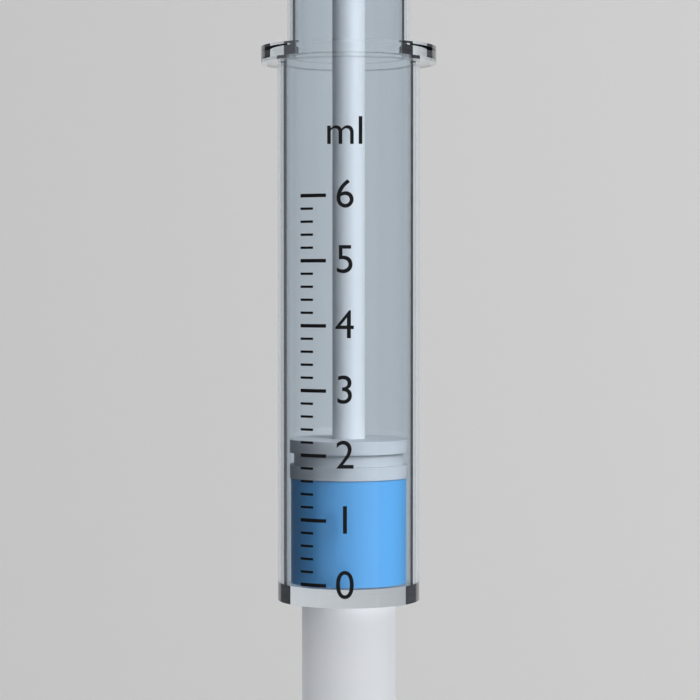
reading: 1.6 ml
